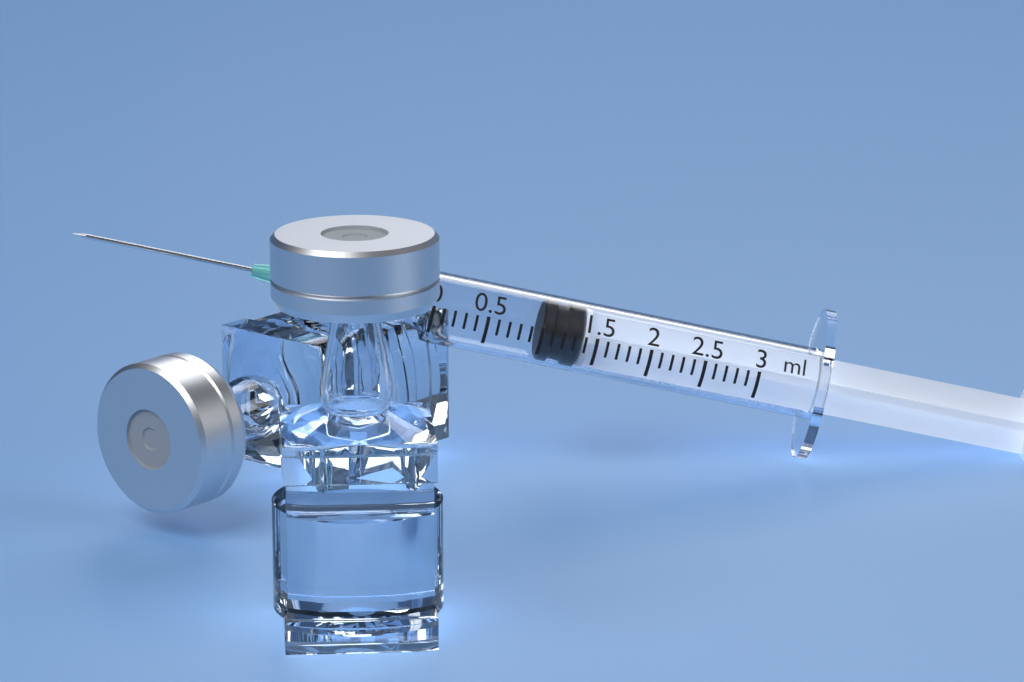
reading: 1.0 ml
